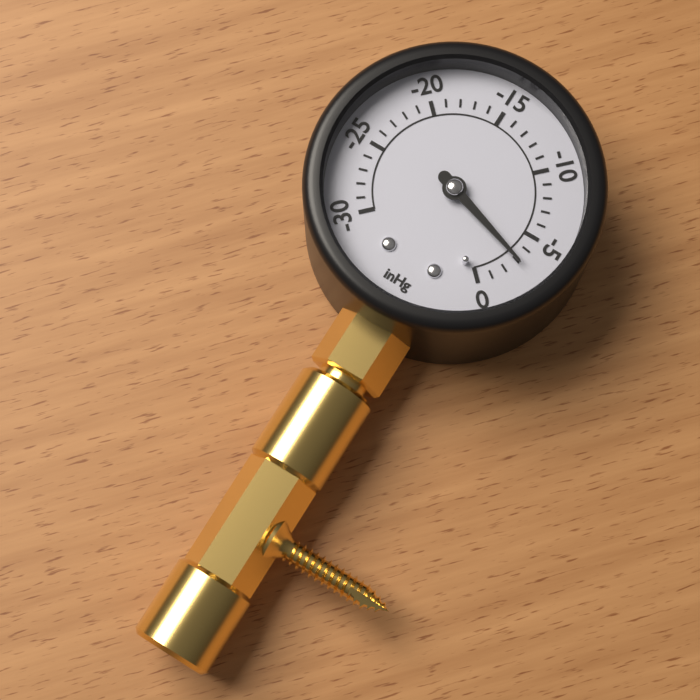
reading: -3 inHg
